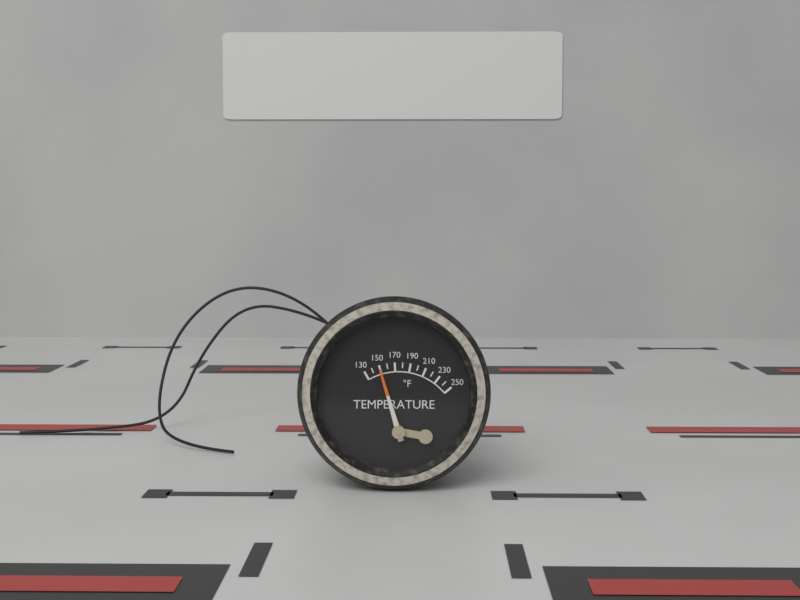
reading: 150 °F
